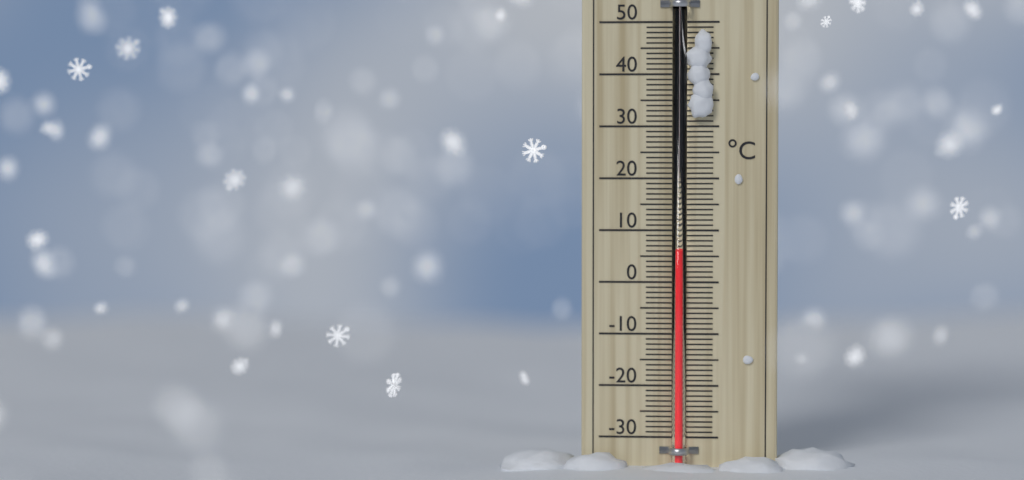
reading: 6 °C
